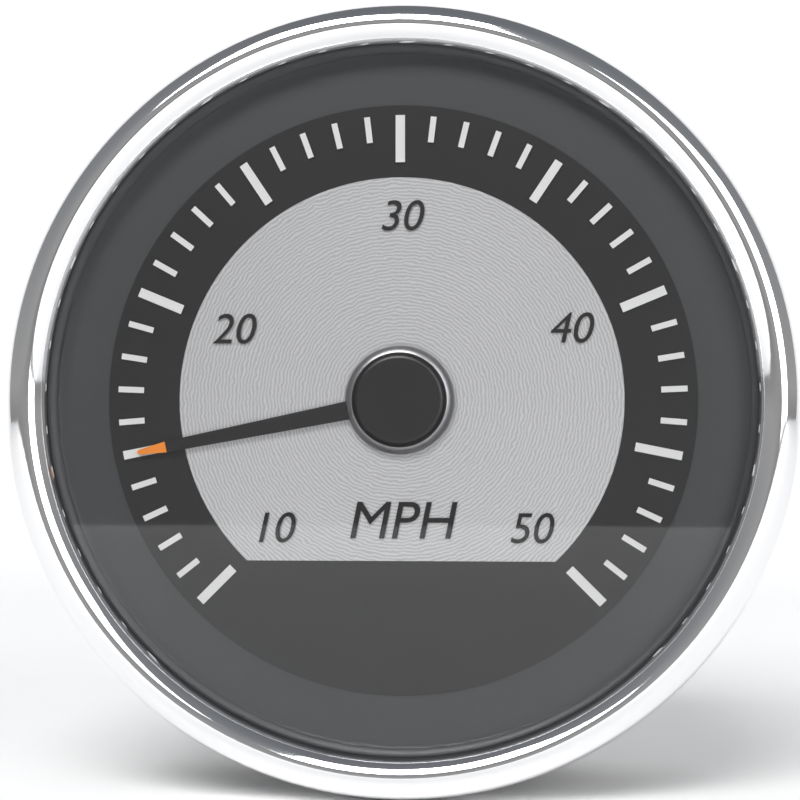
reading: 15 mph
